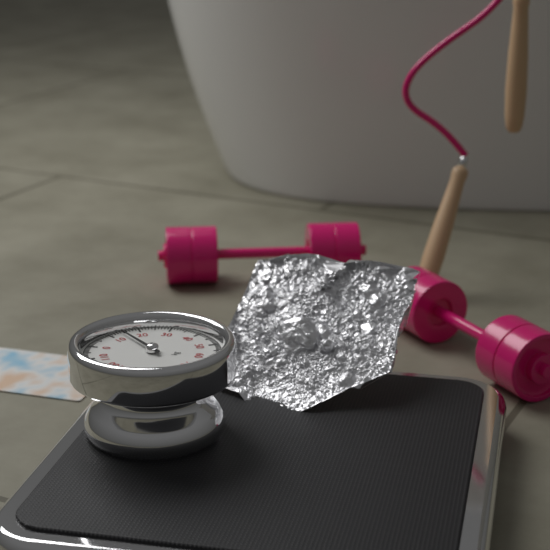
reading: 14 kg
